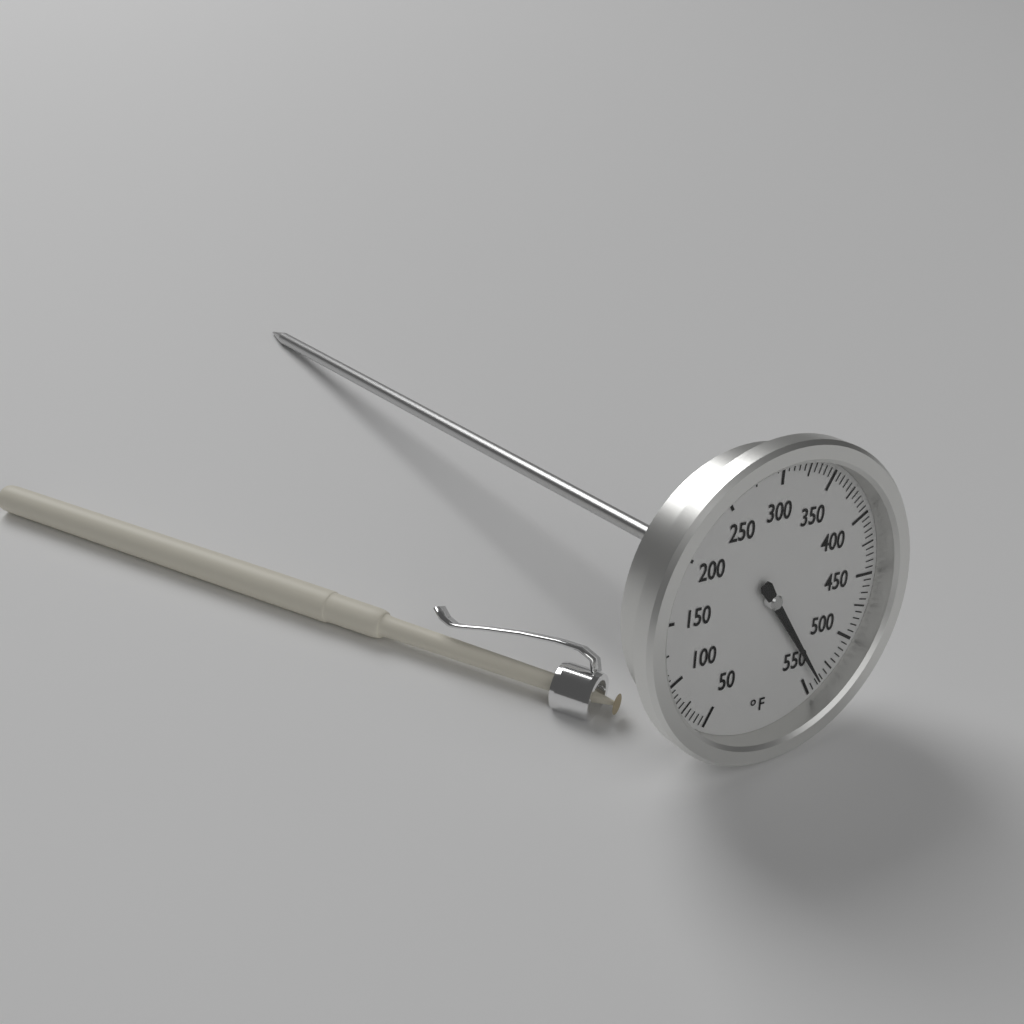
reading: 540 °F
